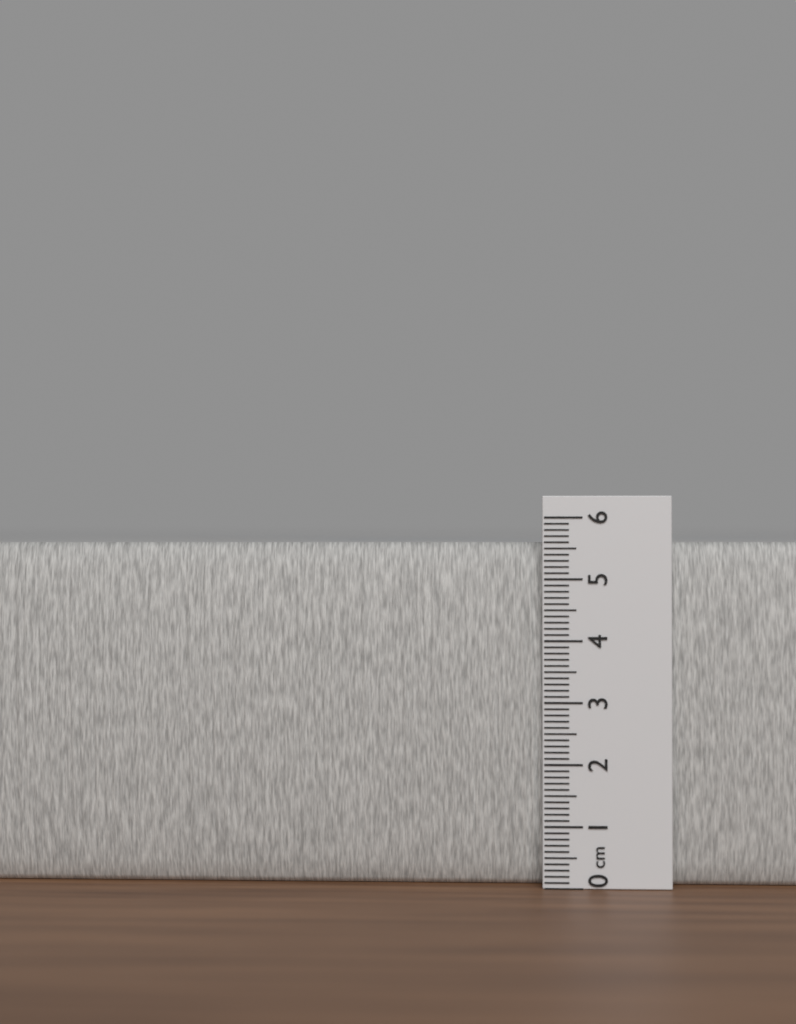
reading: 5.6 cm
